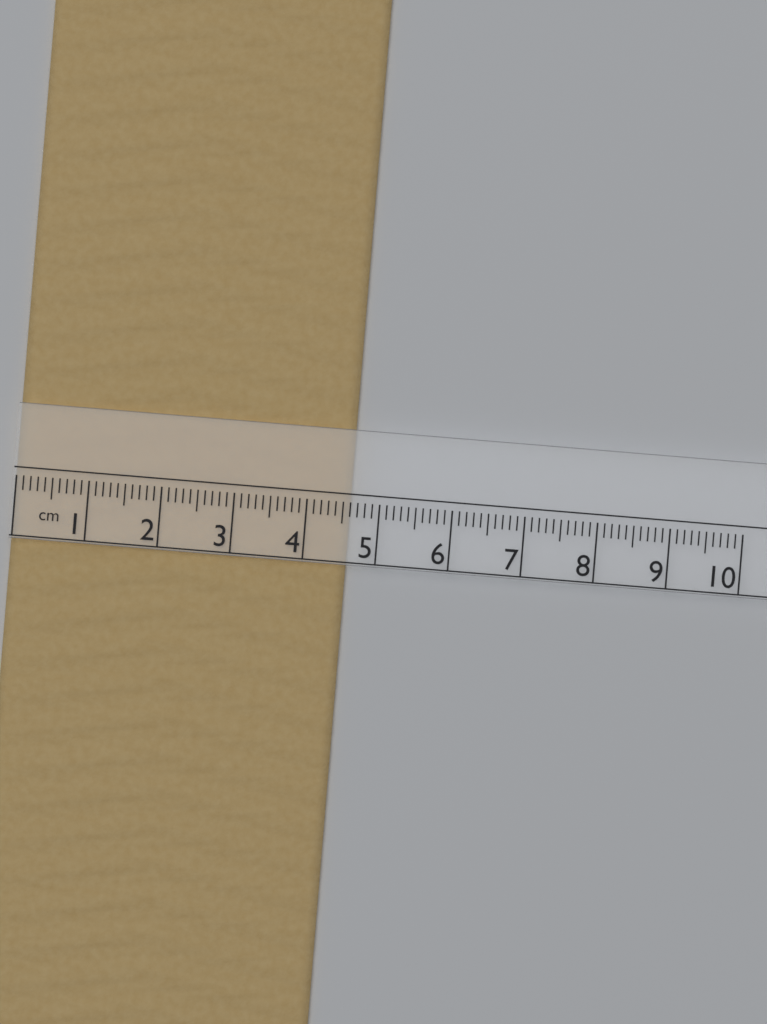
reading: 4.6 cm
